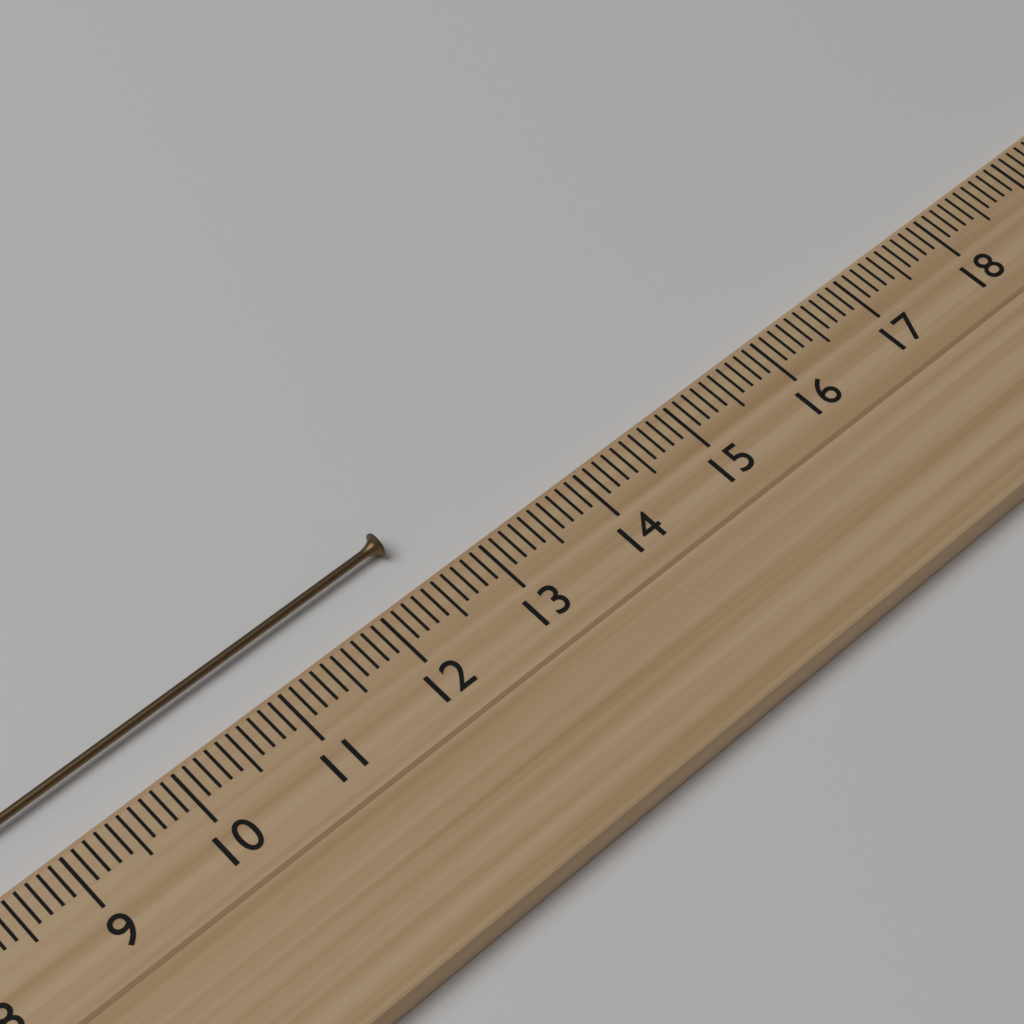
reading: 12.5 cm
